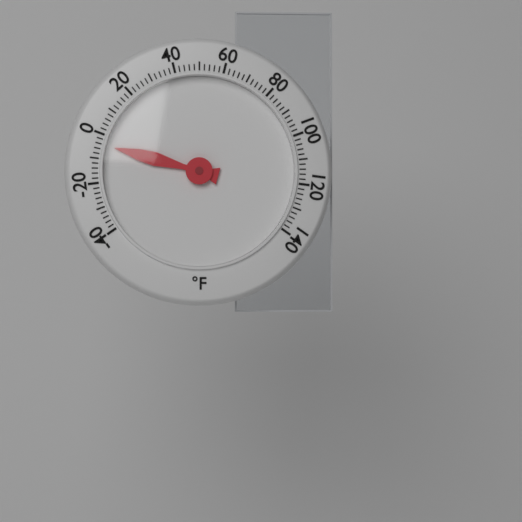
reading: -4 °F
